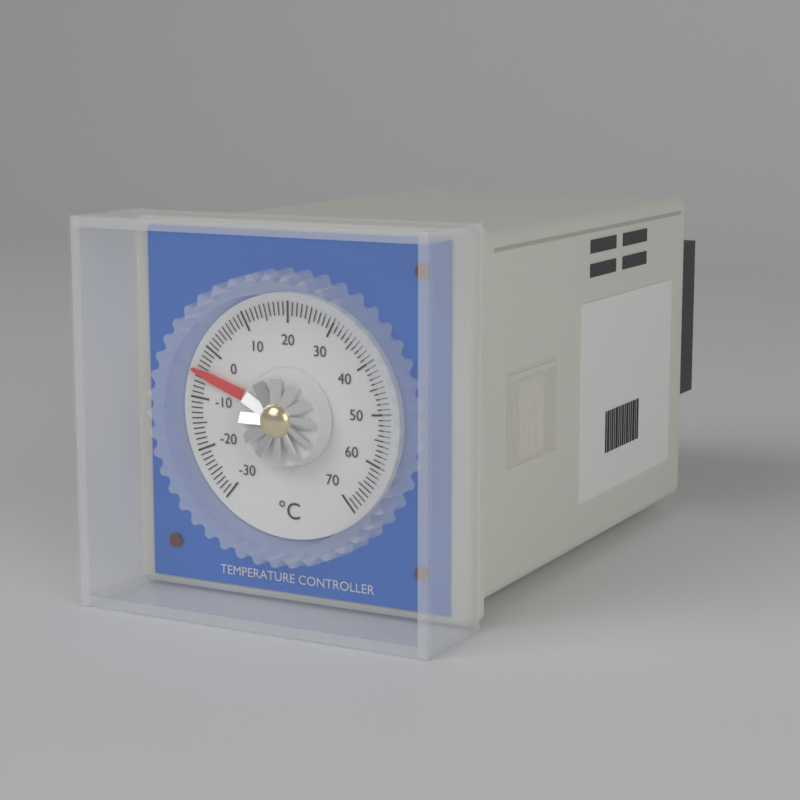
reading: -5 °C
